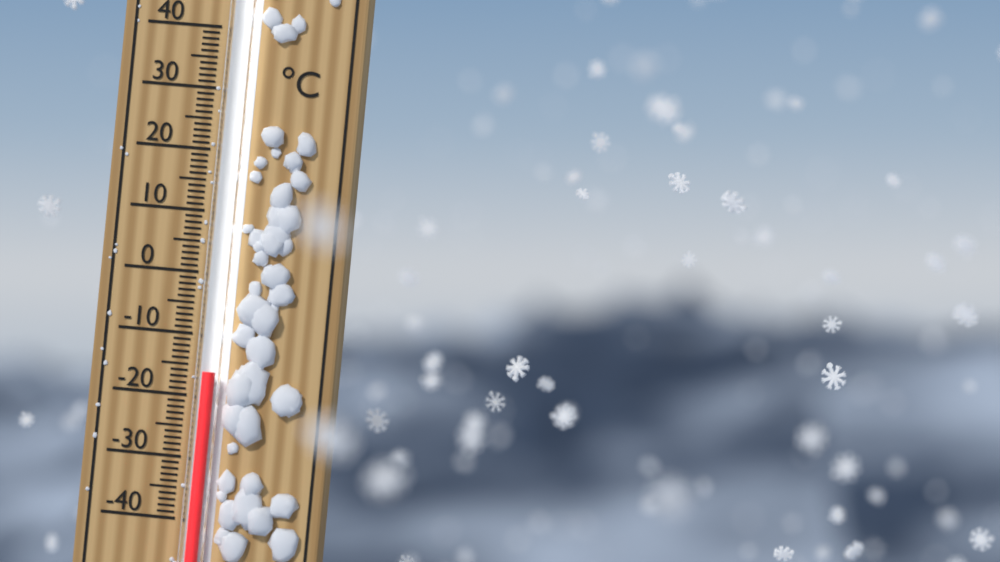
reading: -16 °C
